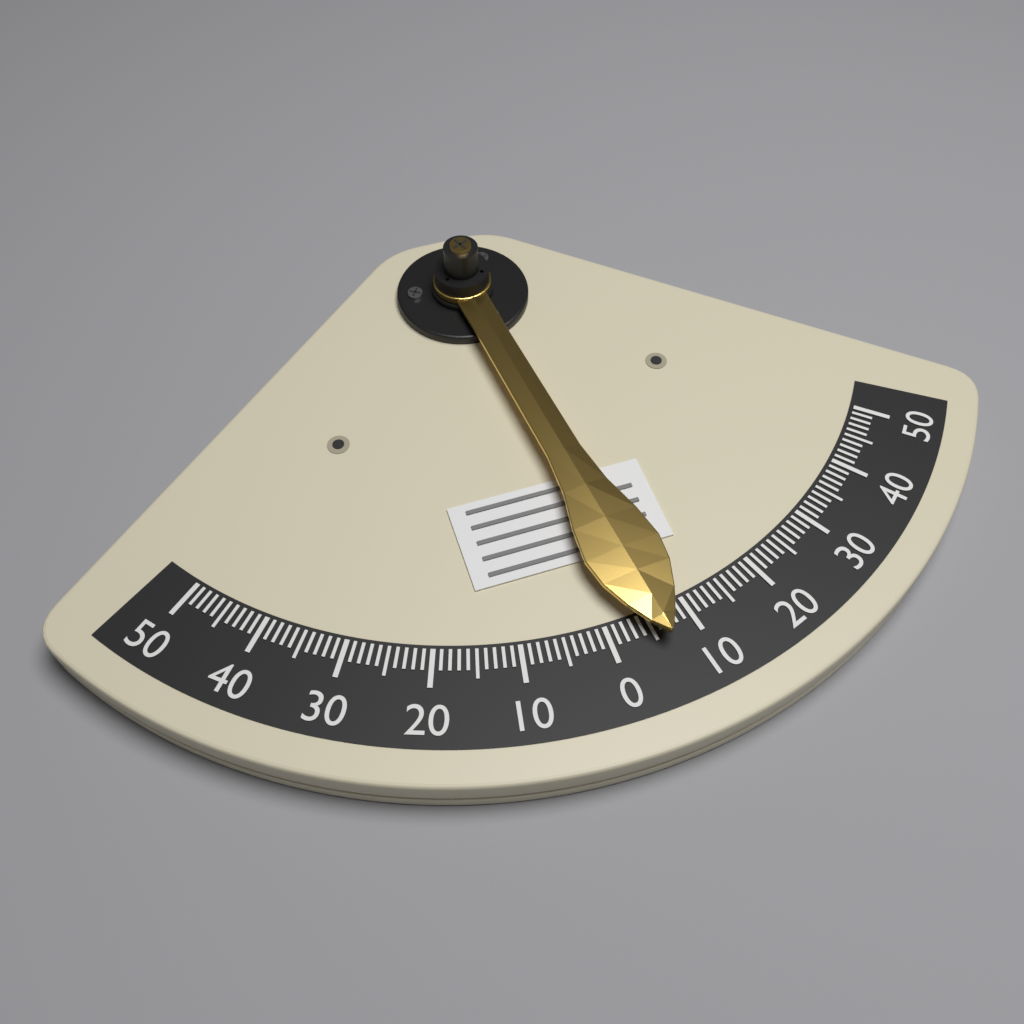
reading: -6 (no unit)
